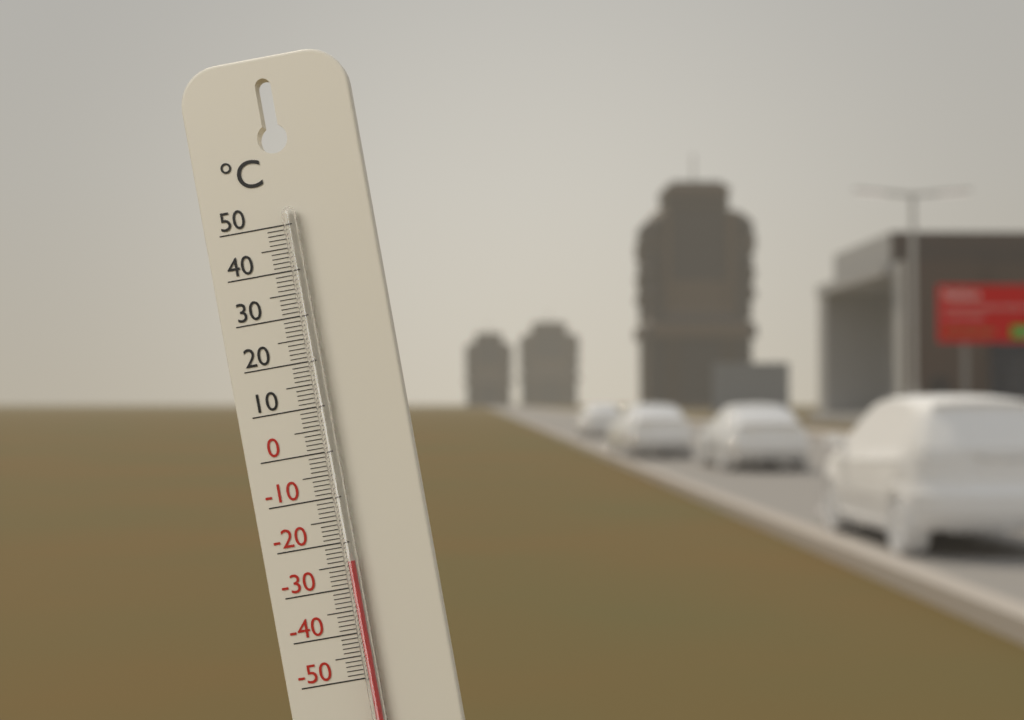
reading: -24 °C
